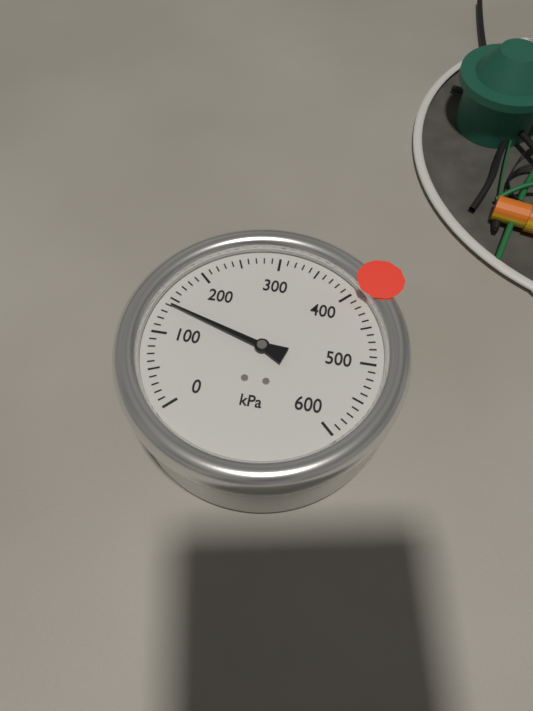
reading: 140 kPa
